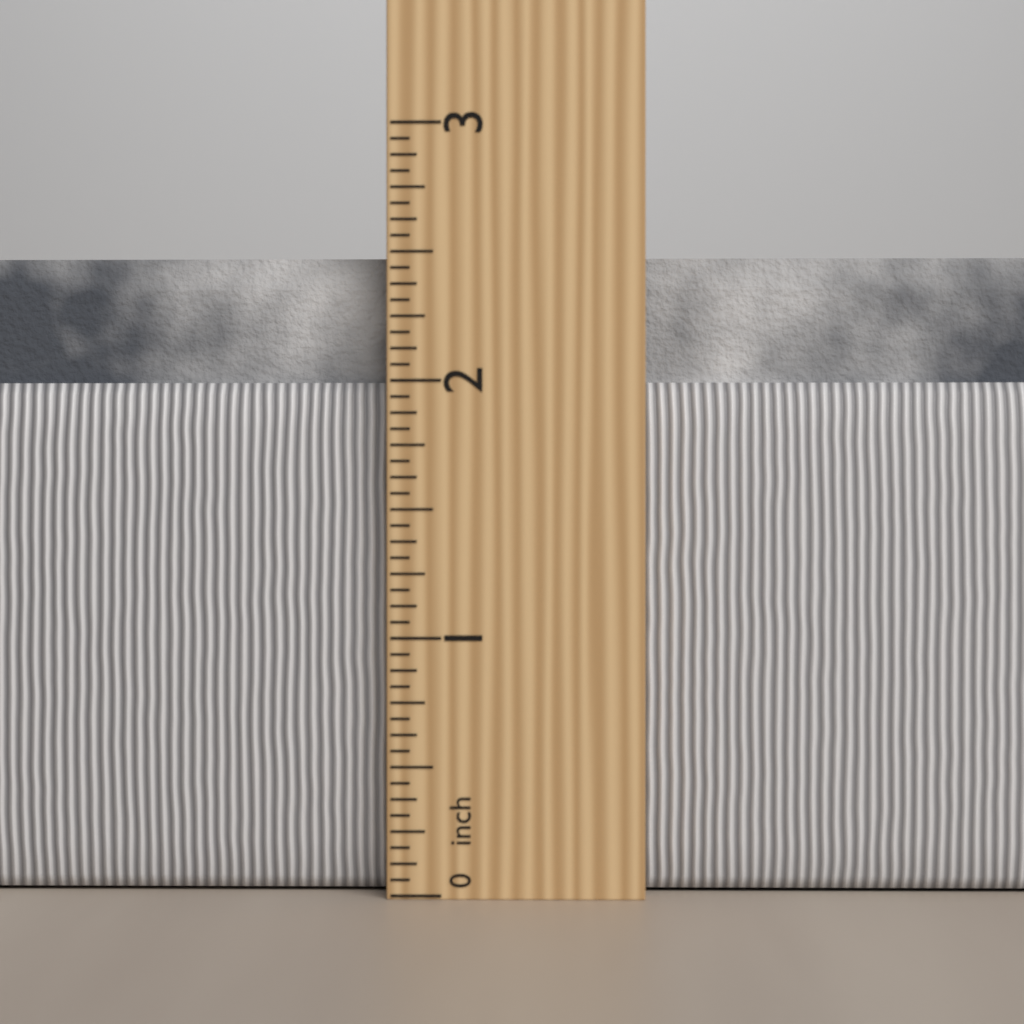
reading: 2.5000 in
